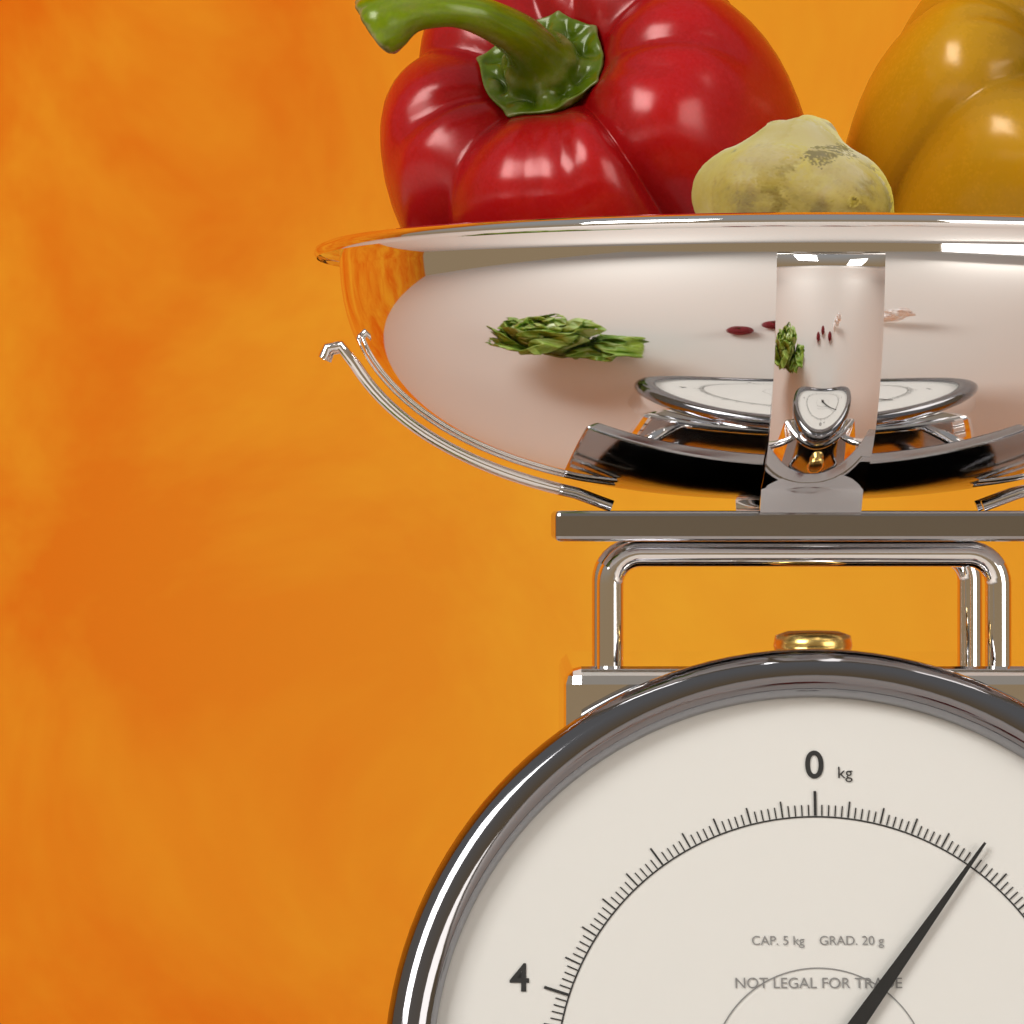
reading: 0.50 kg
